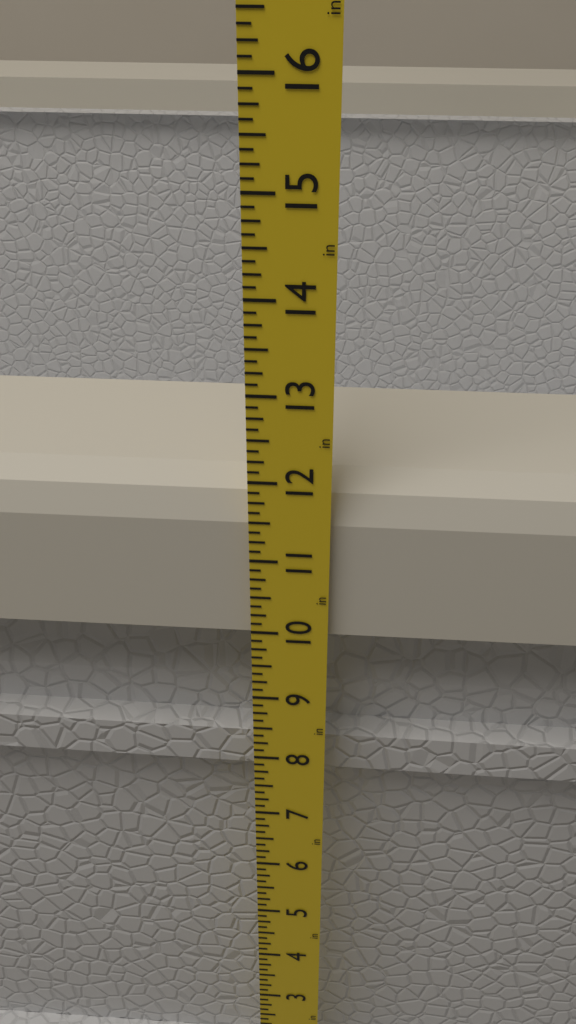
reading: 11.875 in
